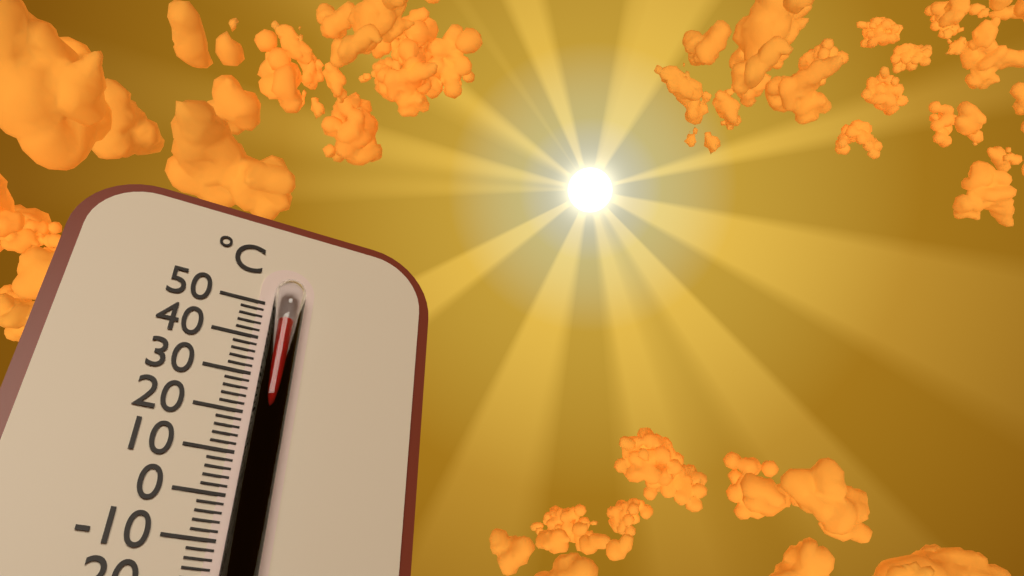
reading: 44 °C
